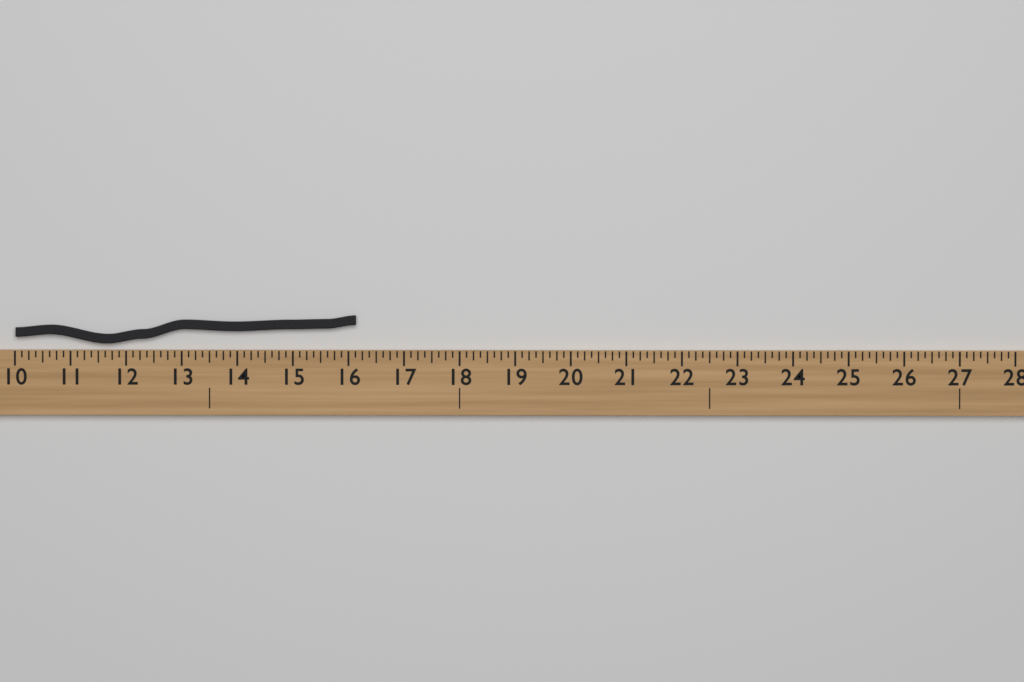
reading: 16.125 (no unit)
